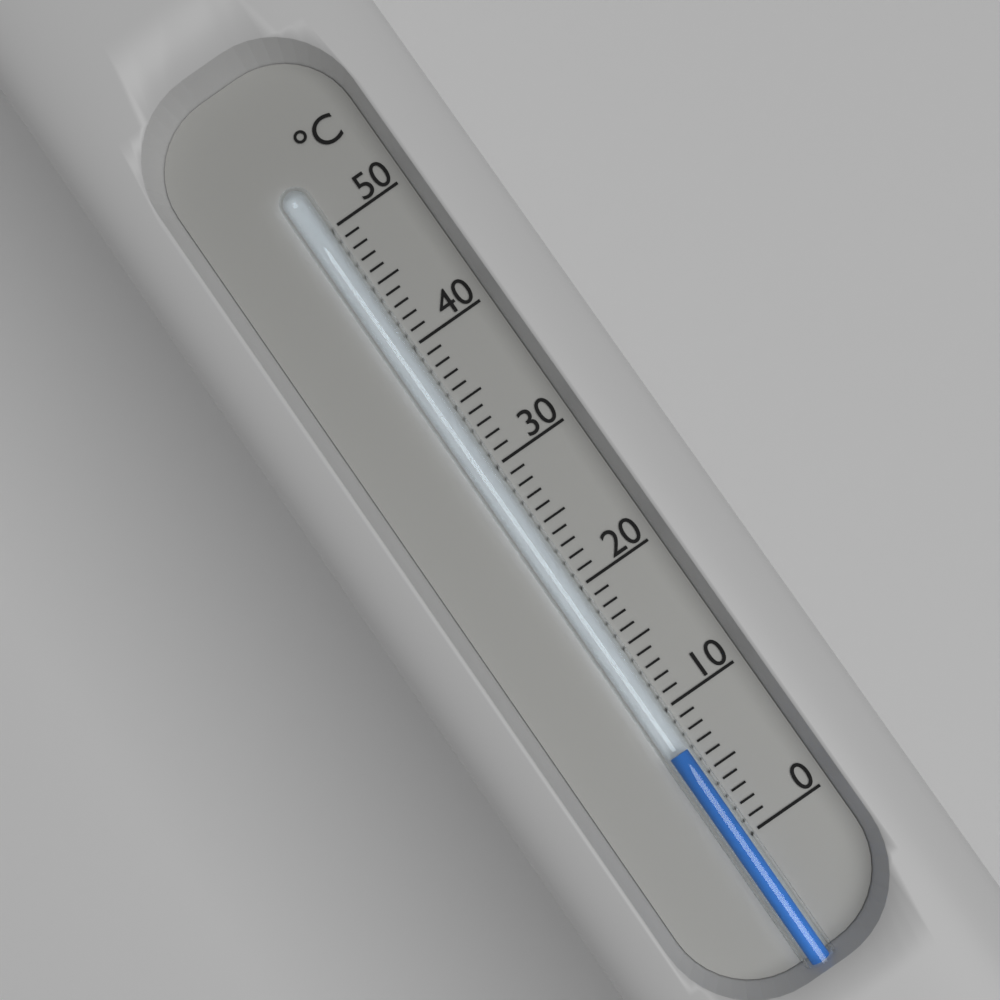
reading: 7 °C
